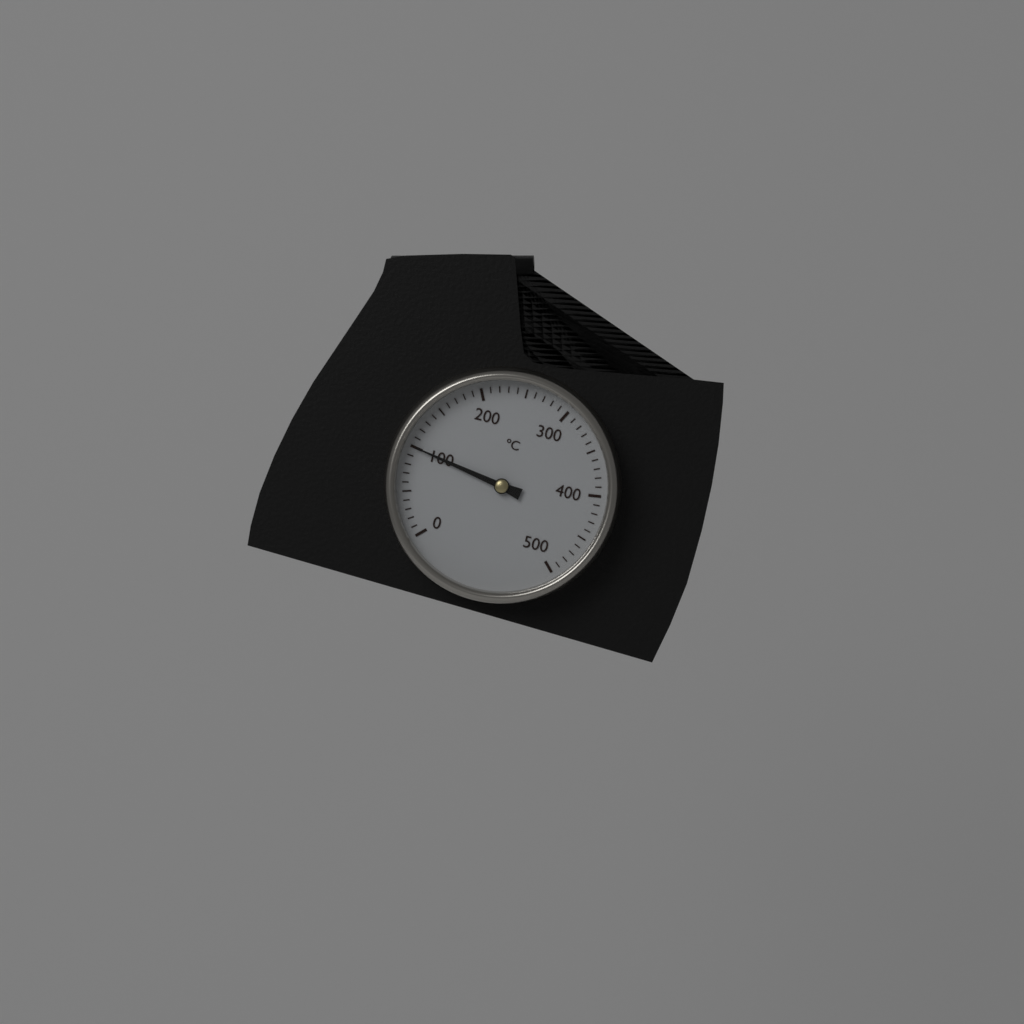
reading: 100 °C
